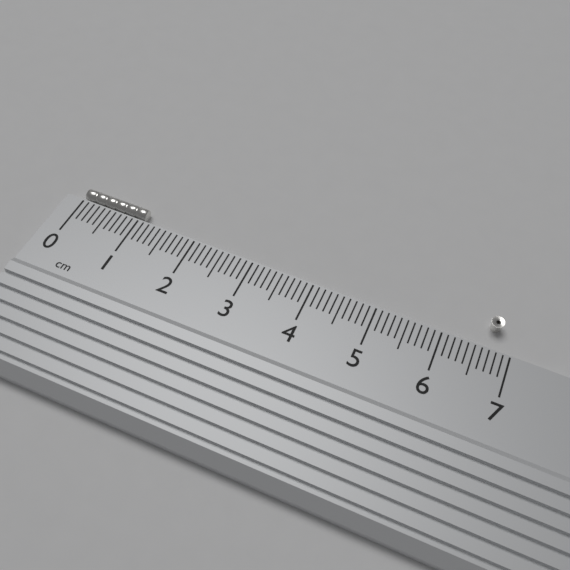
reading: 1.1 cm
